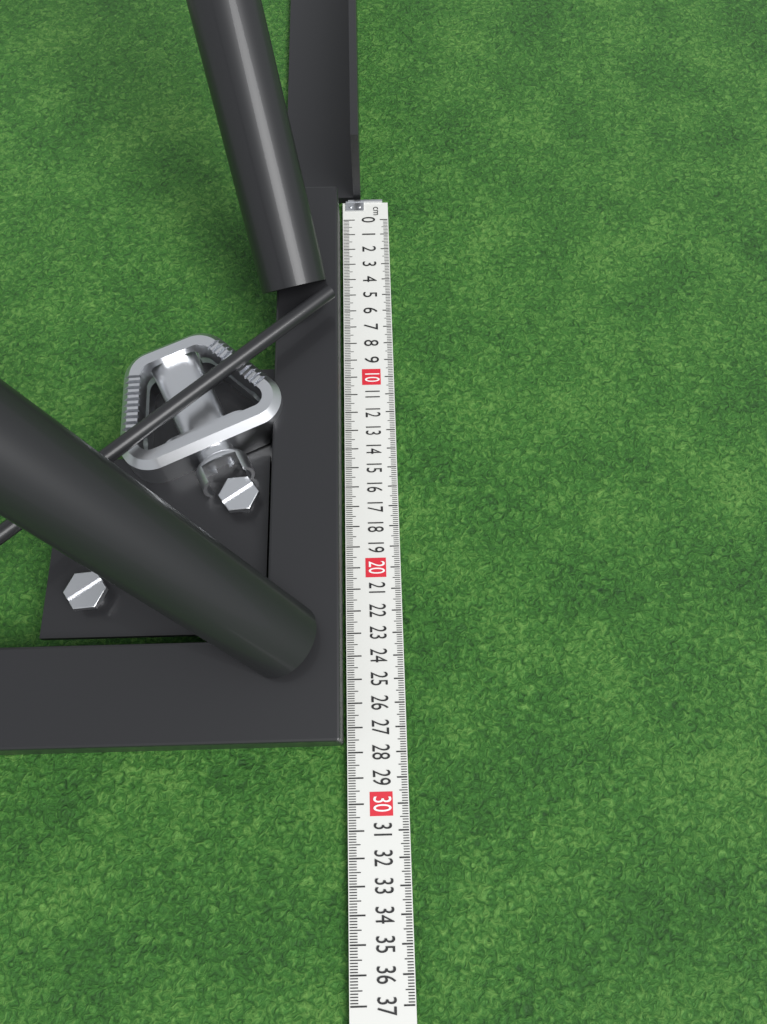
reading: 27.7 cm
